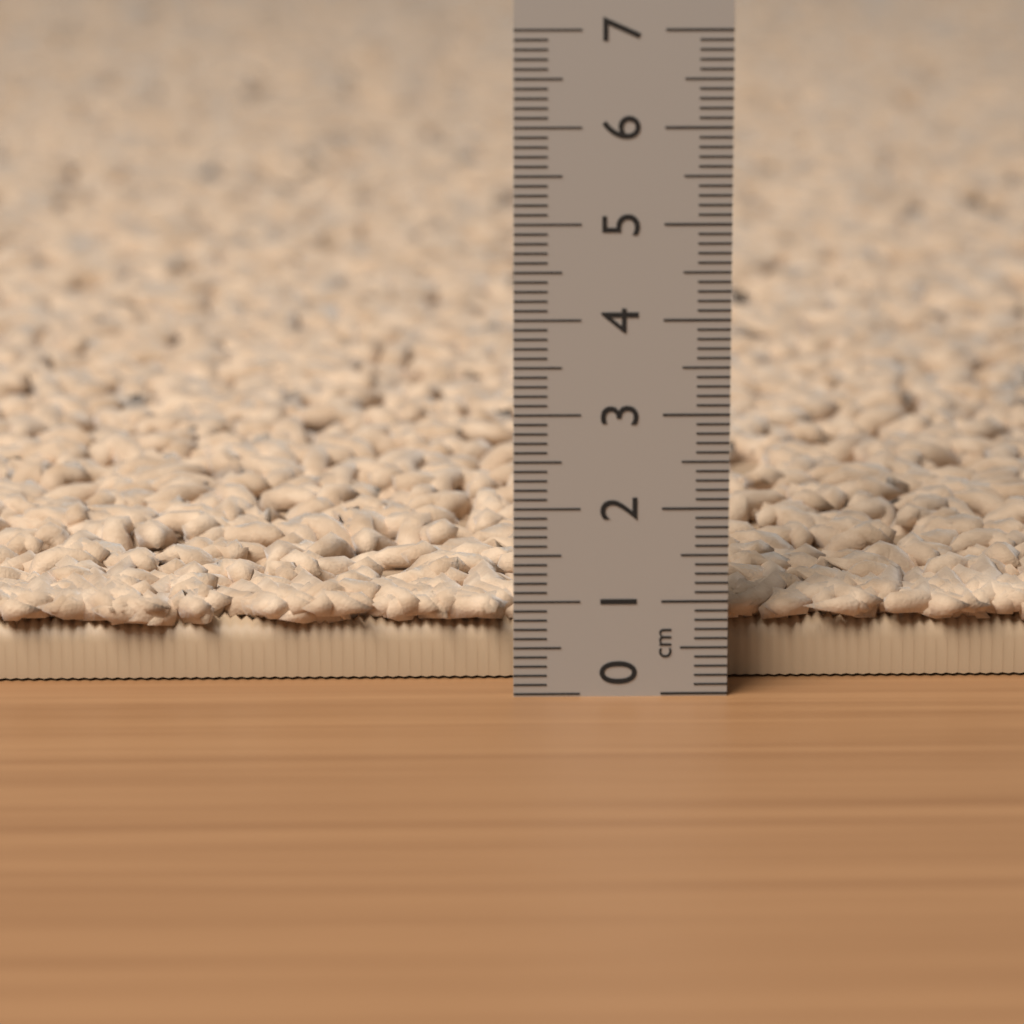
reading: 1.0 cm
